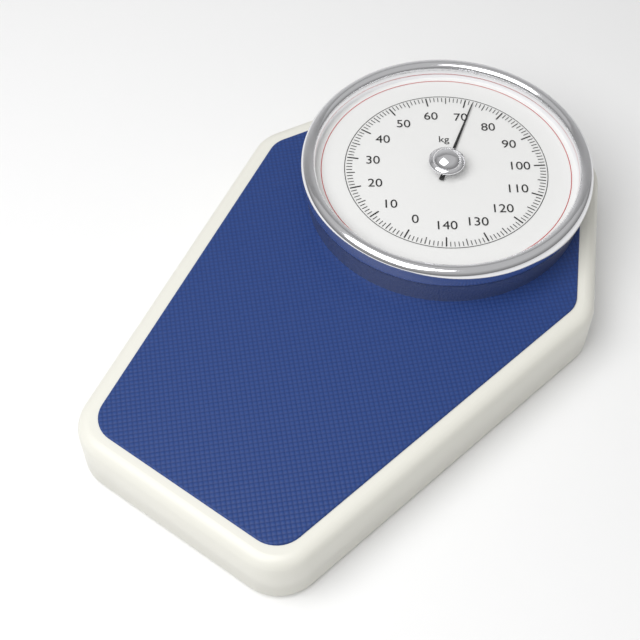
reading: 72 kg
